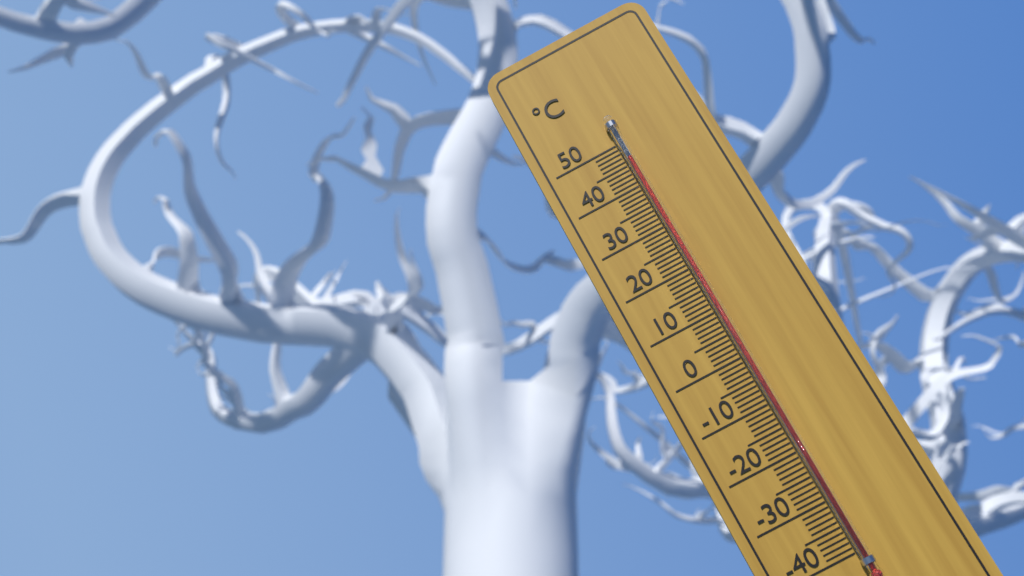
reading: 46 °C
